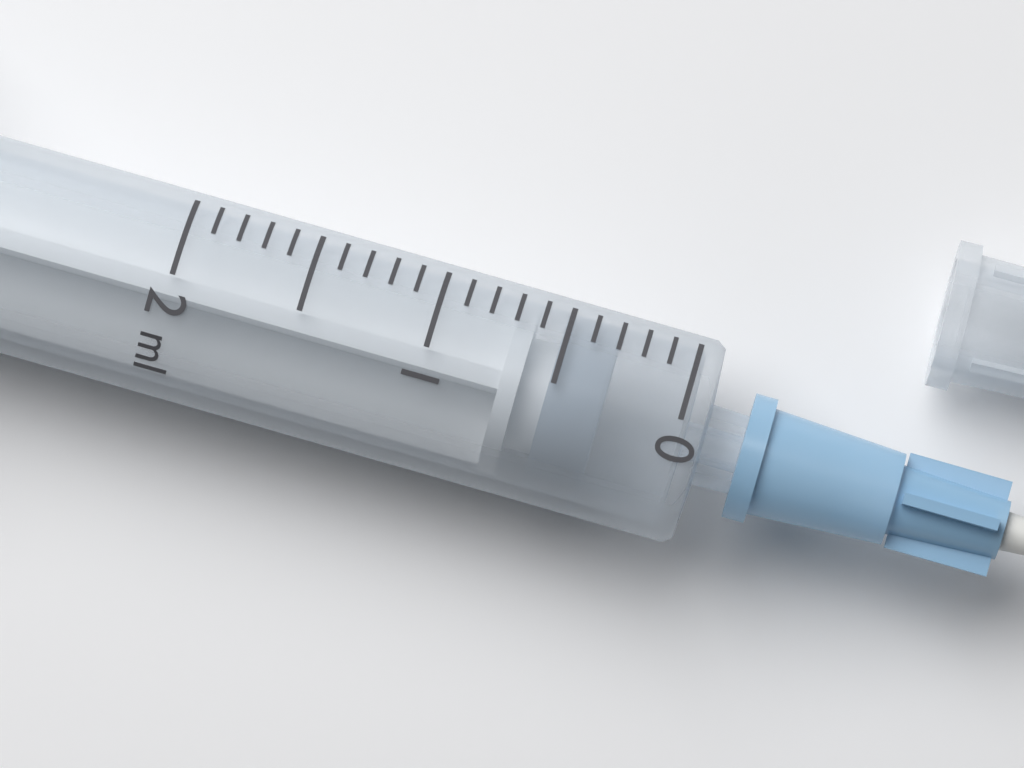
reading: 0.3 ml
